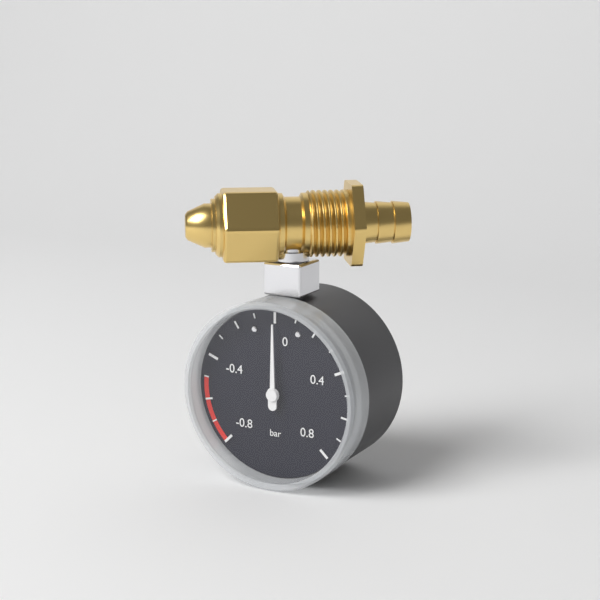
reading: 0.0 bar
